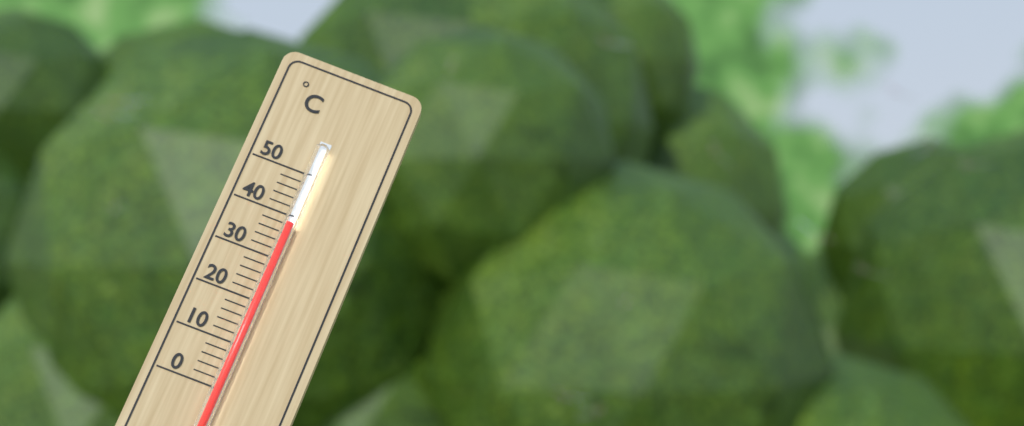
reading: 38 °C
